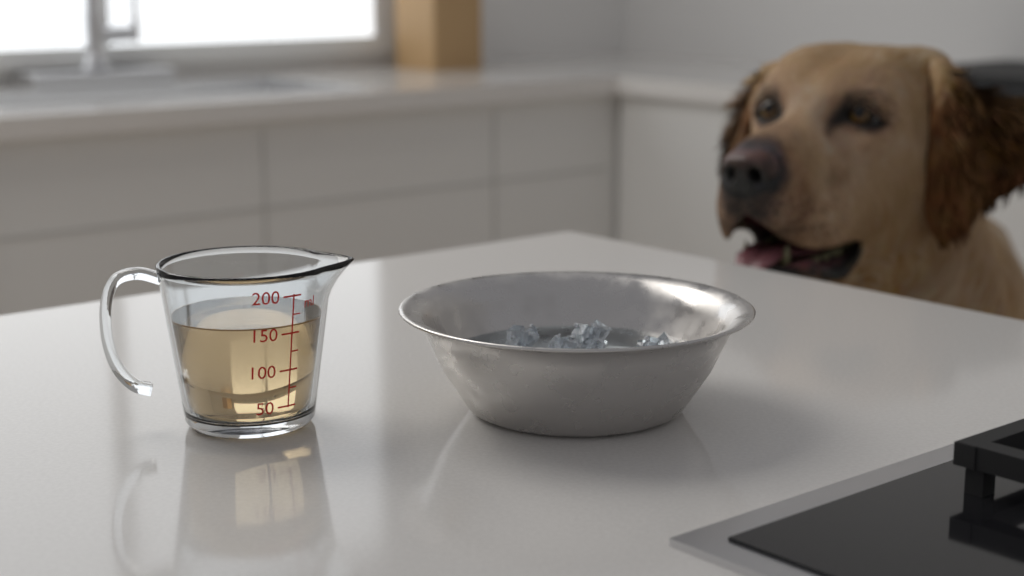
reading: 160 ml
